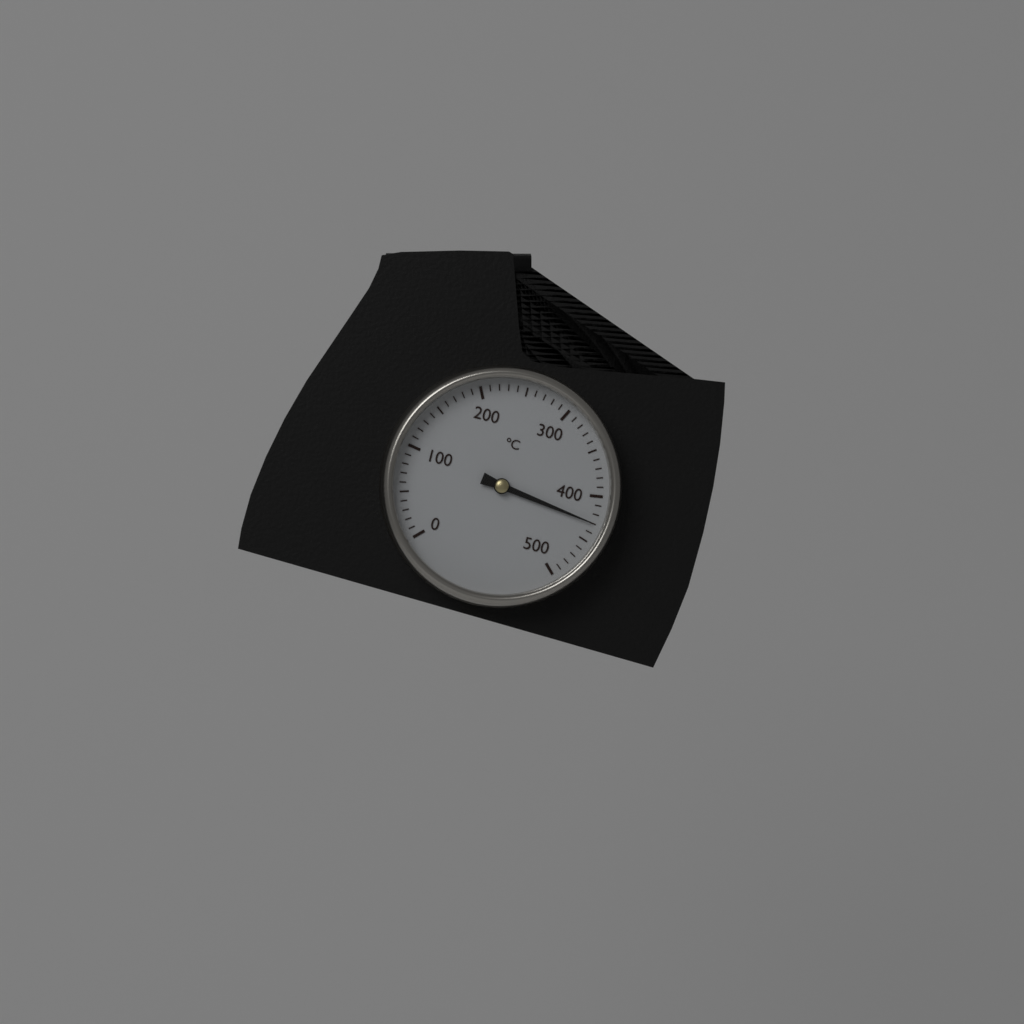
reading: 430 °C
